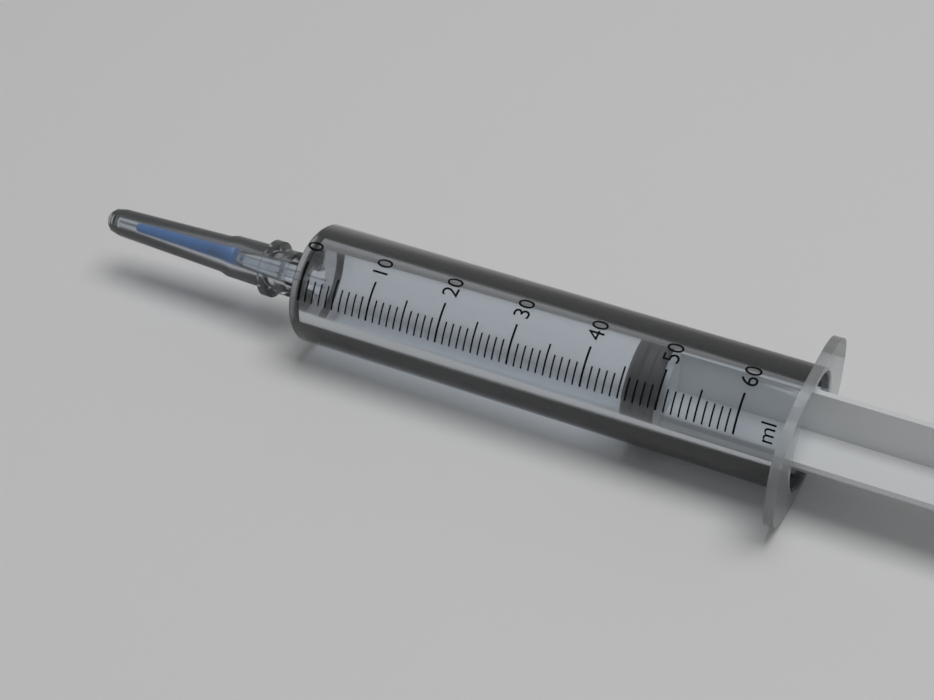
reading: 45 ml
